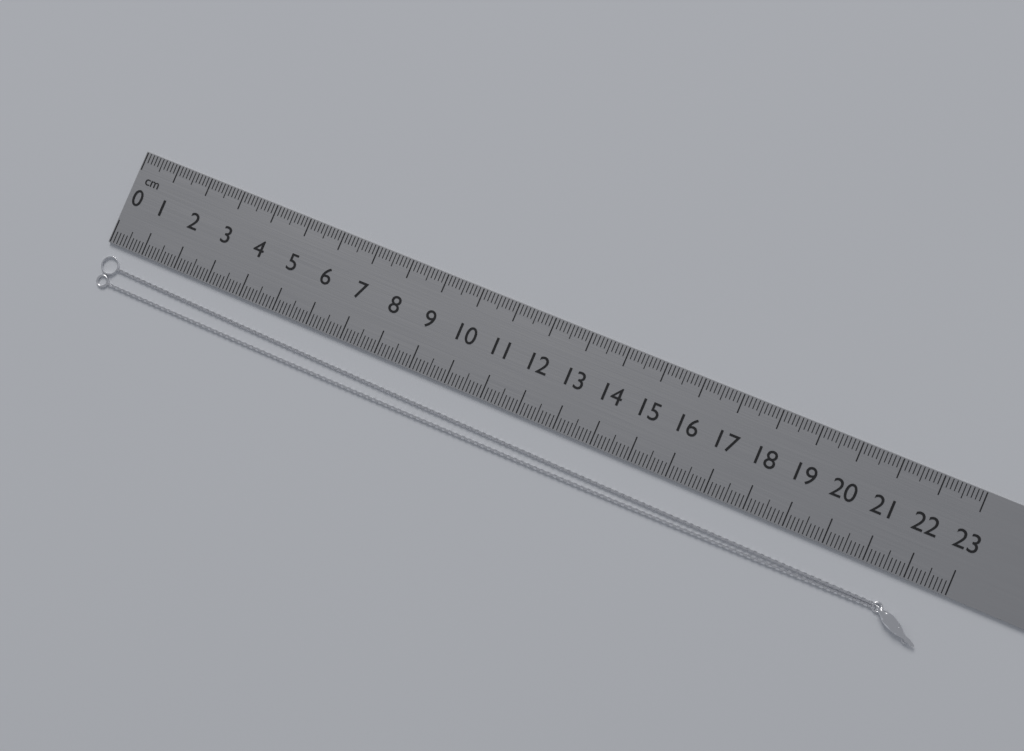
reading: 22.8 cm
